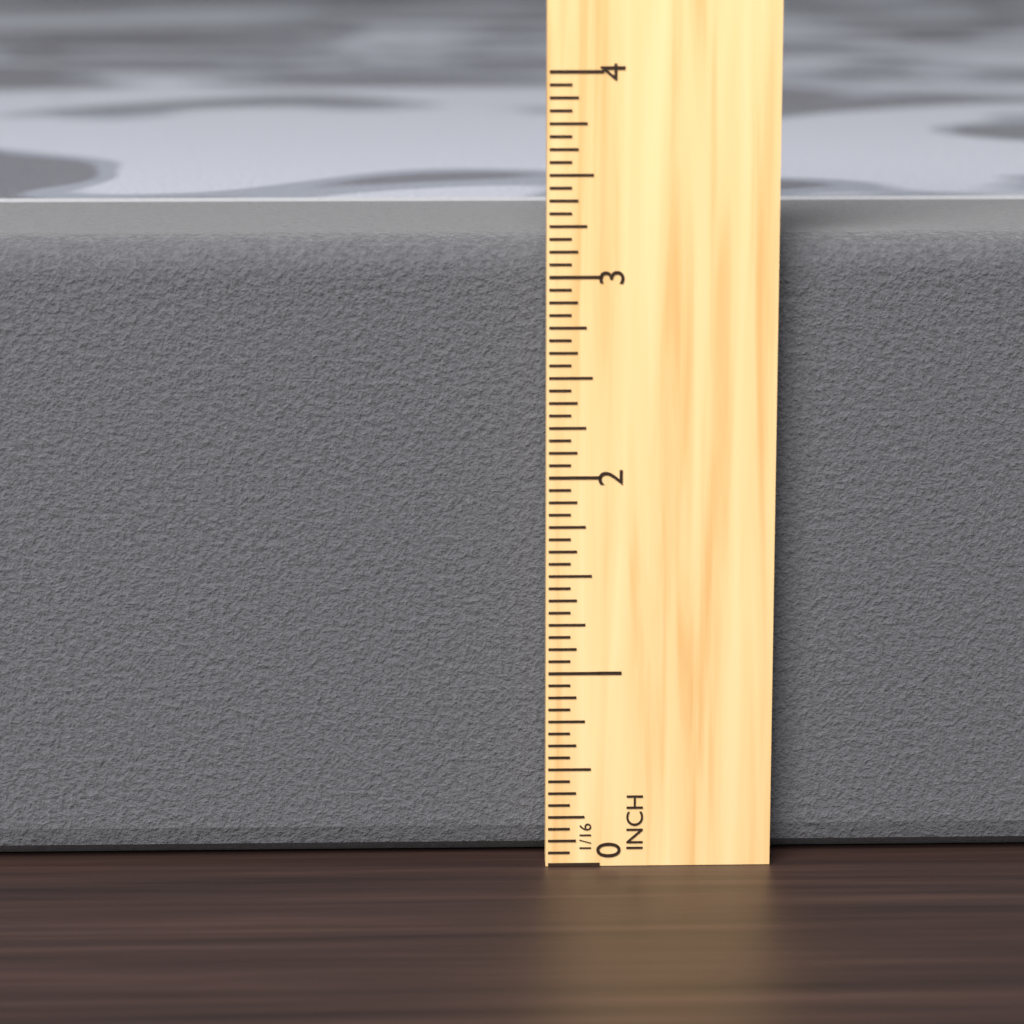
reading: 3.1875 in
